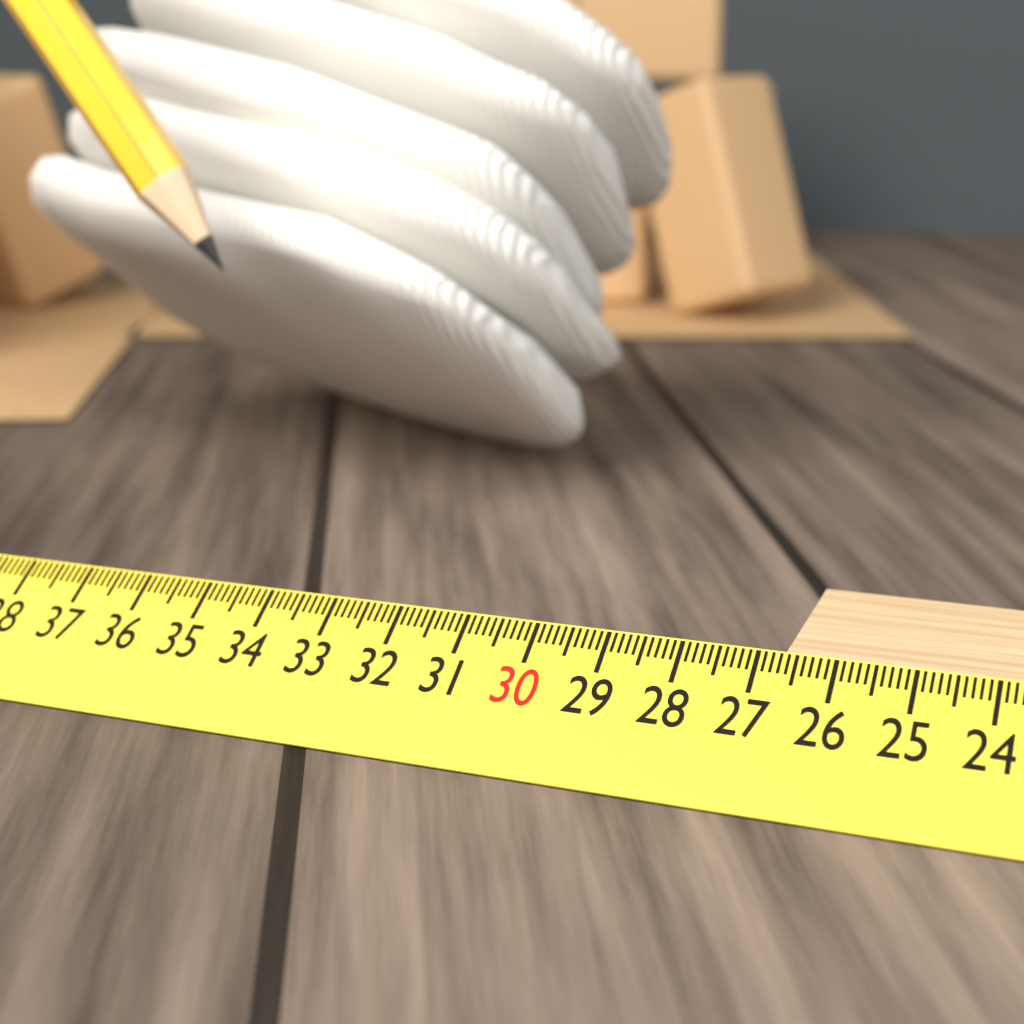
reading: 26.7 cm
